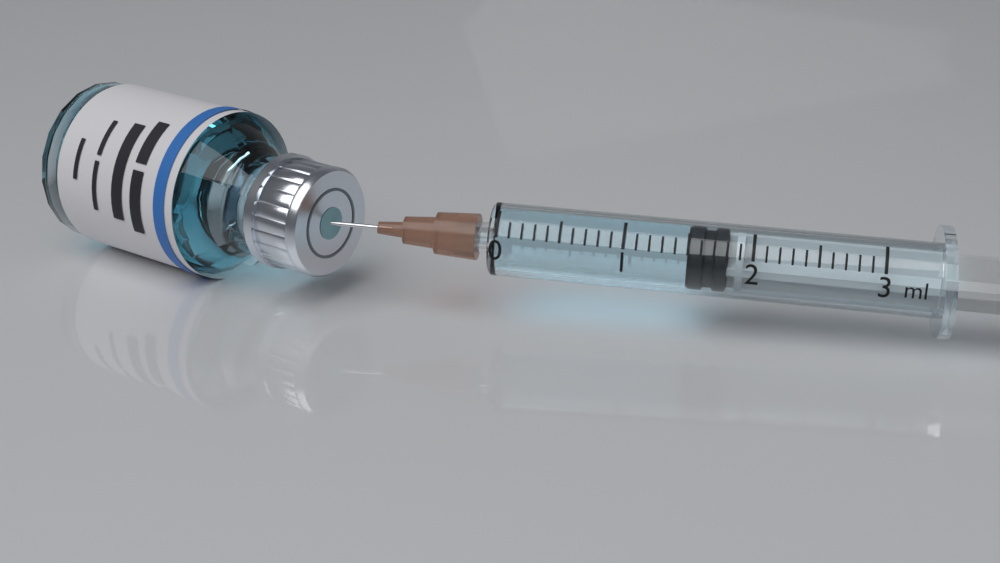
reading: 1.5 ml
